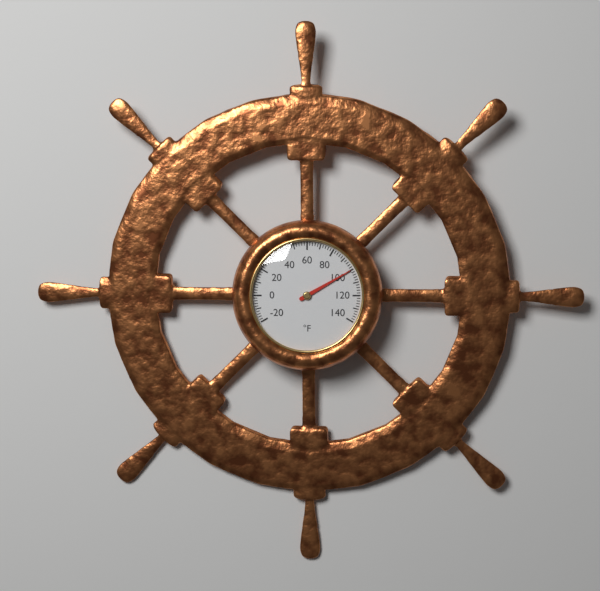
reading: 100 °F
